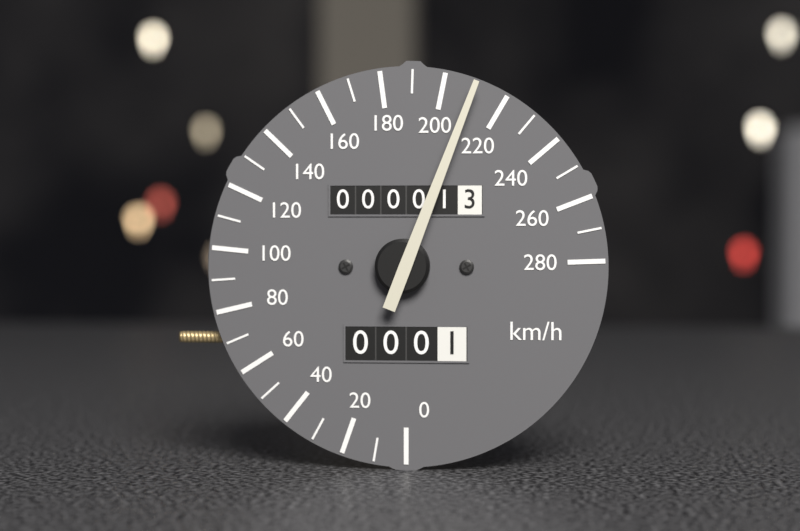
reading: 210 km/h
